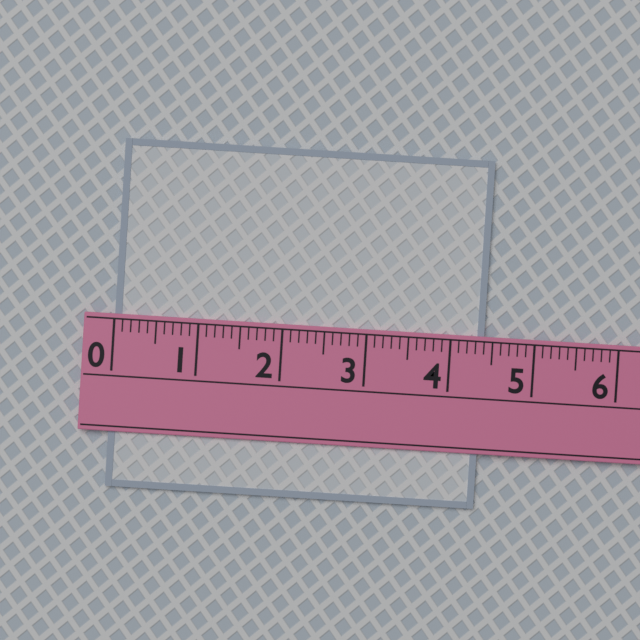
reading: 4.4 (no unit)
